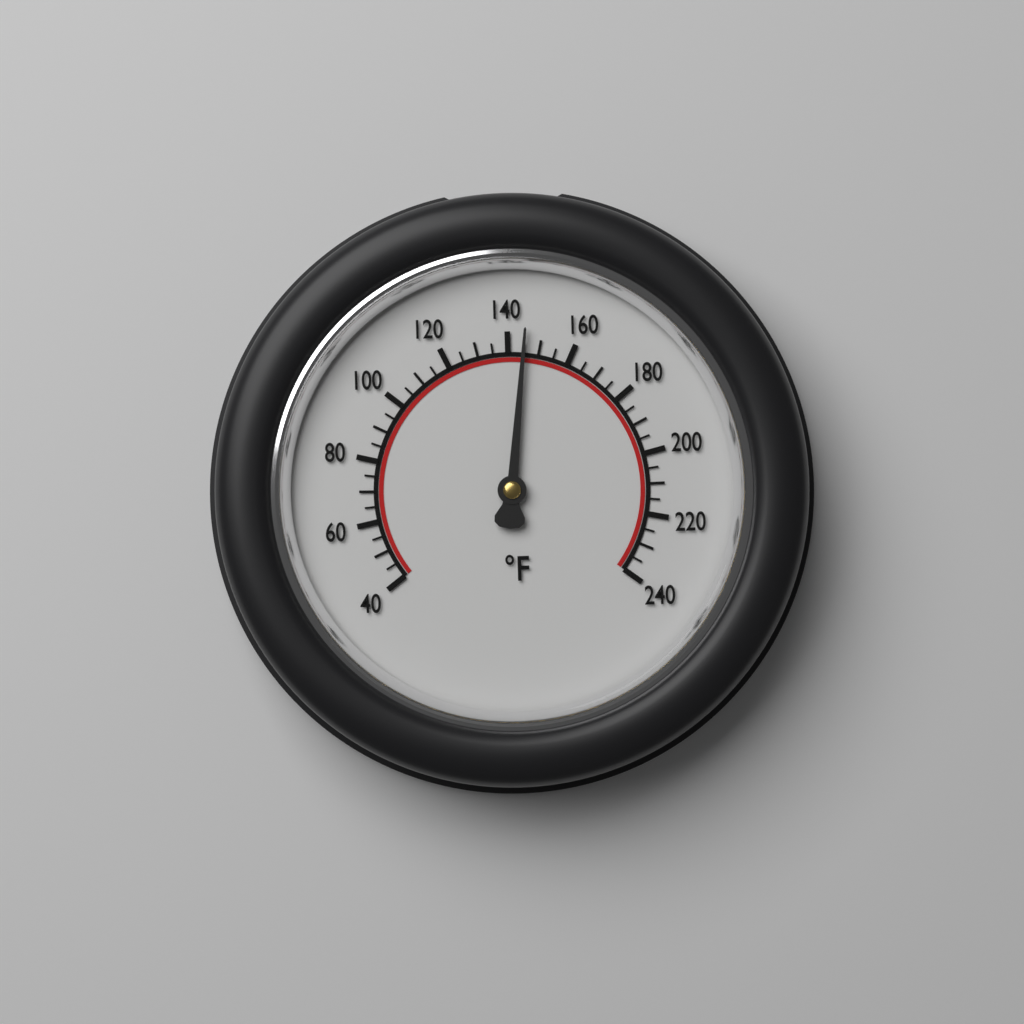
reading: 145 °F
